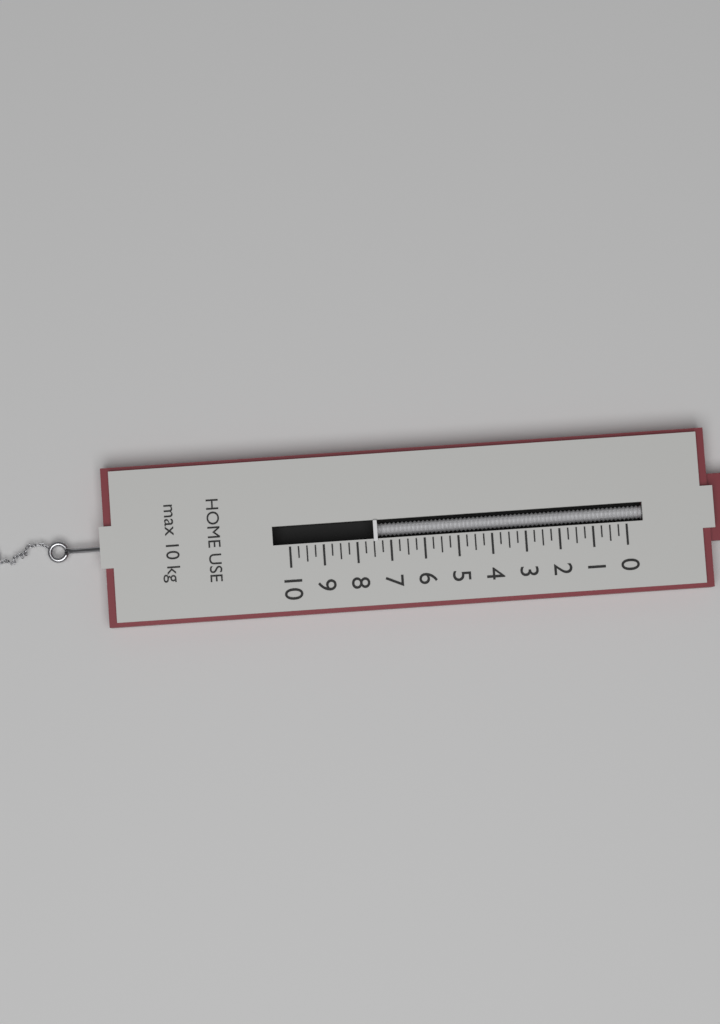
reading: 7.50 kg
